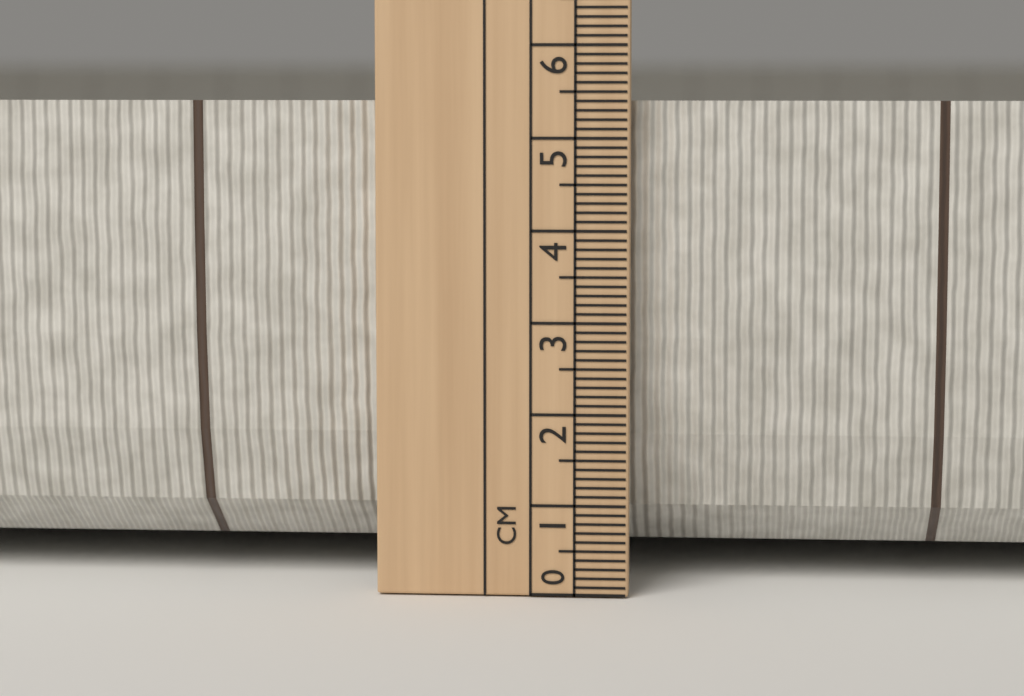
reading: 5.4 cm
